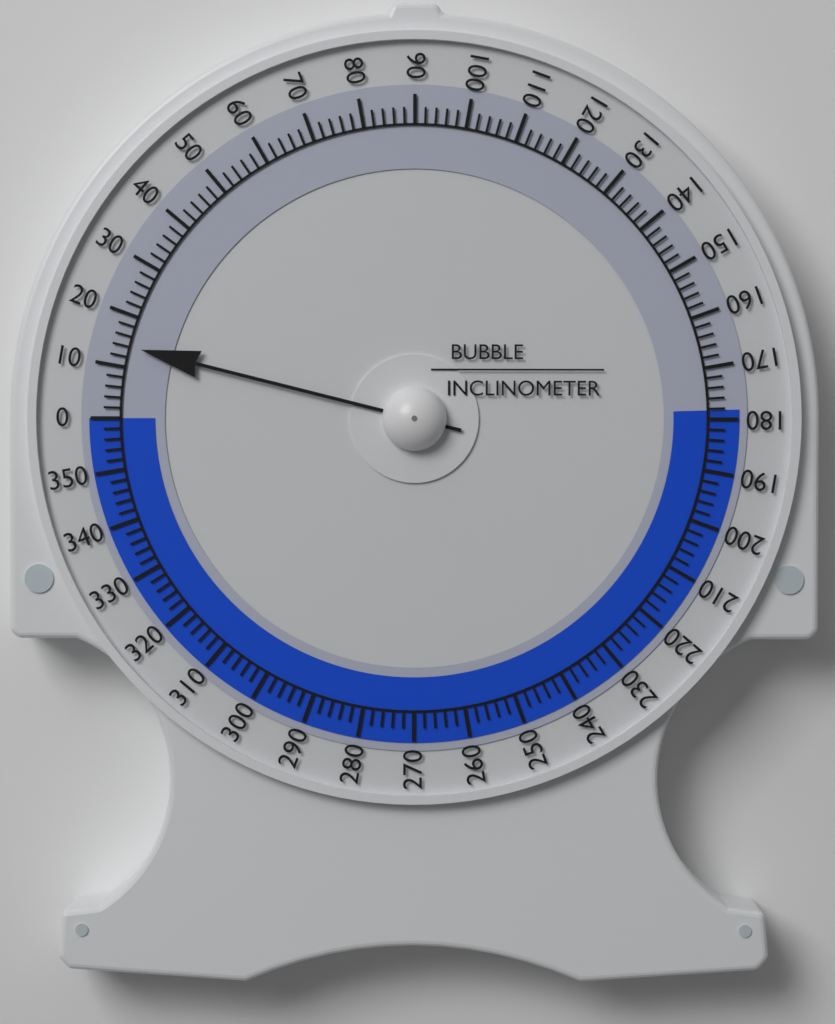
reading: 14 (no unit)
